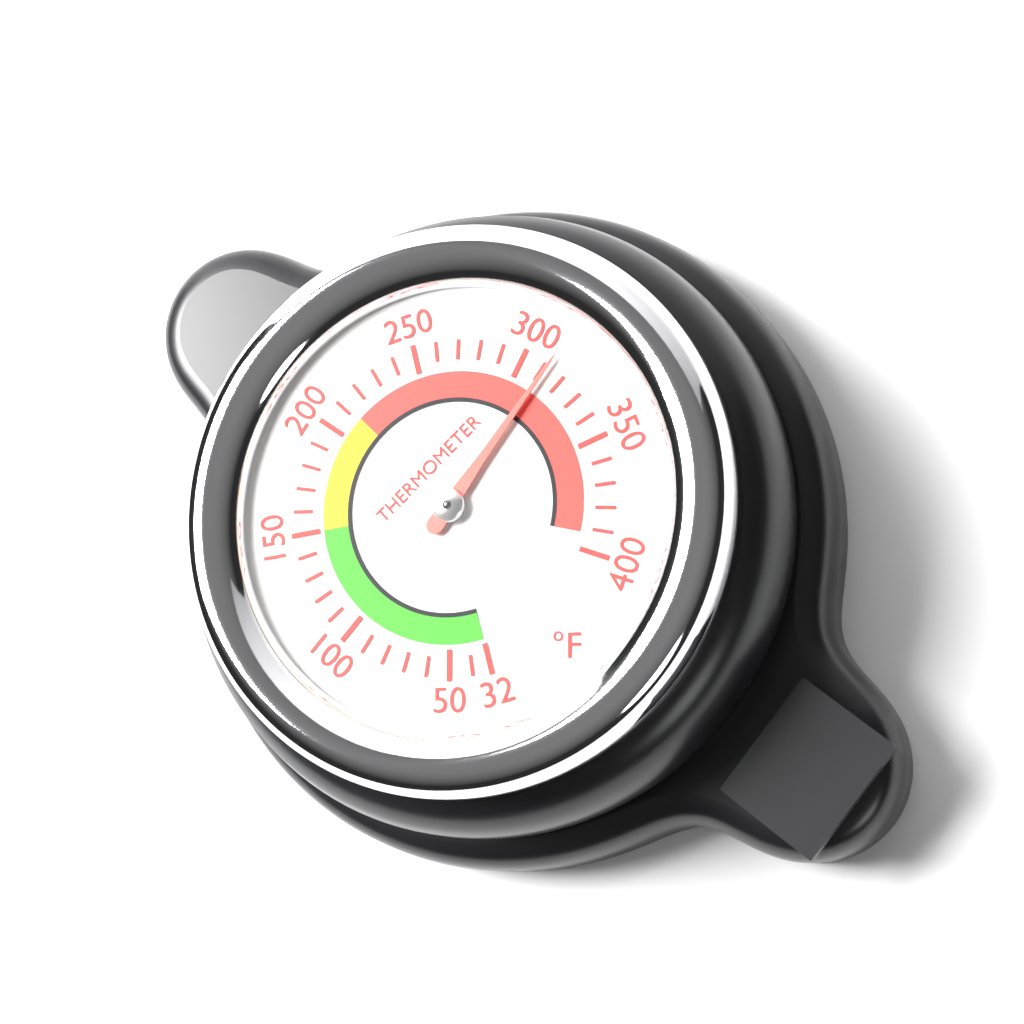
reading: 312 °F
